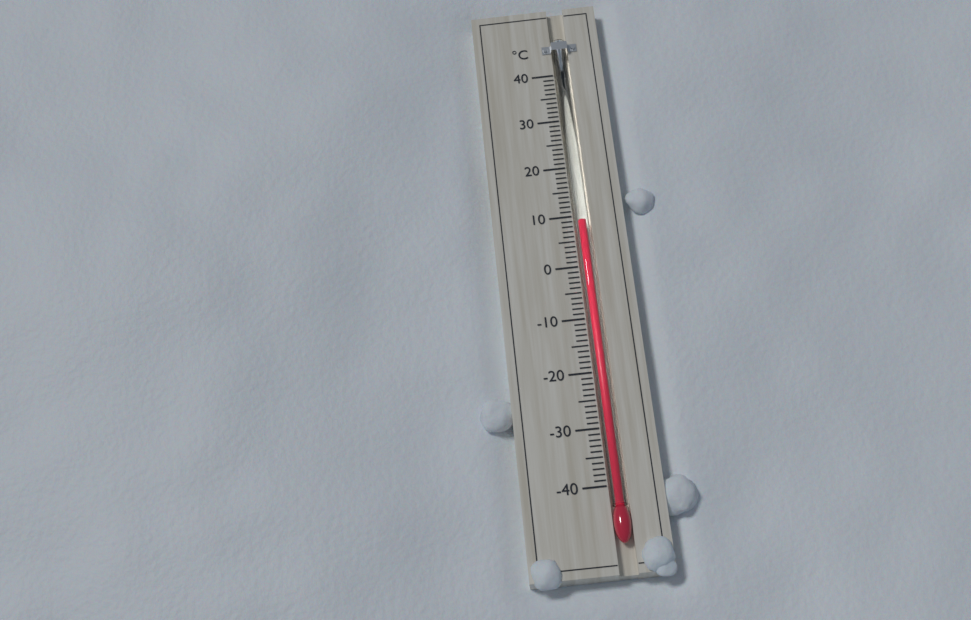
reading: 9 °C
